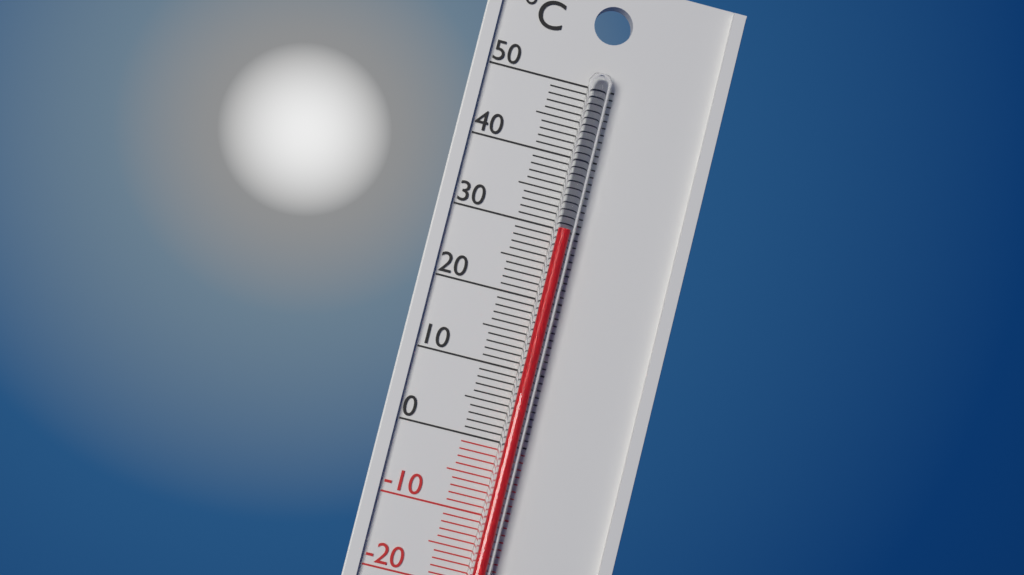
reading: 30 °C
